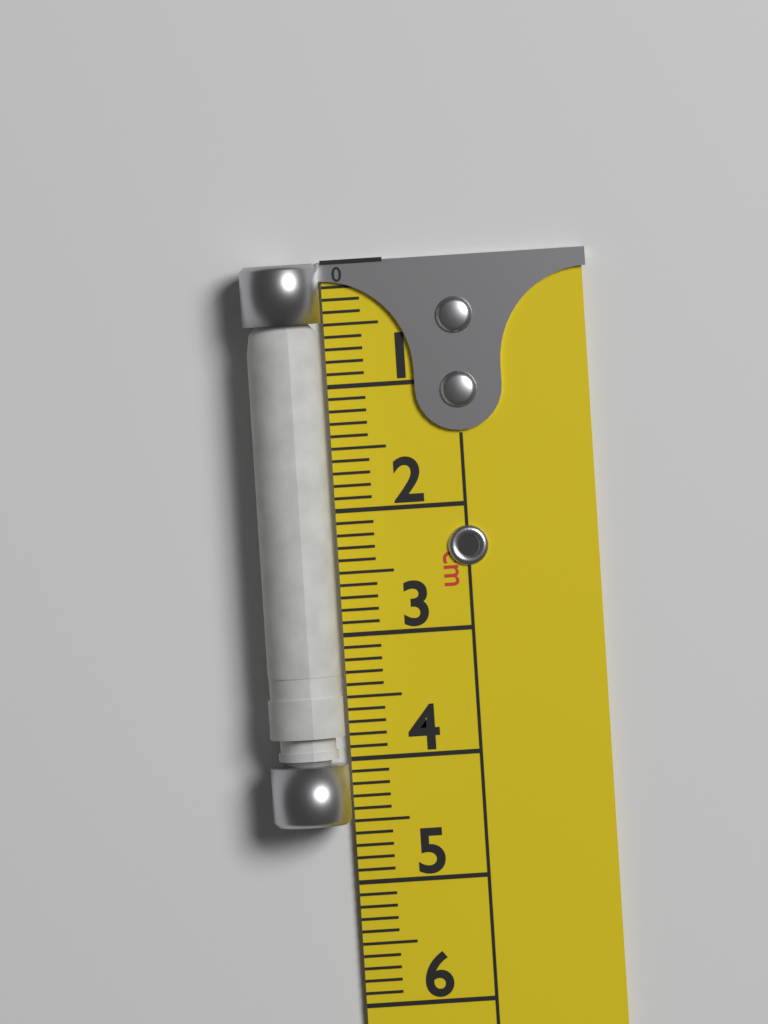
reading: 4.5 cm
